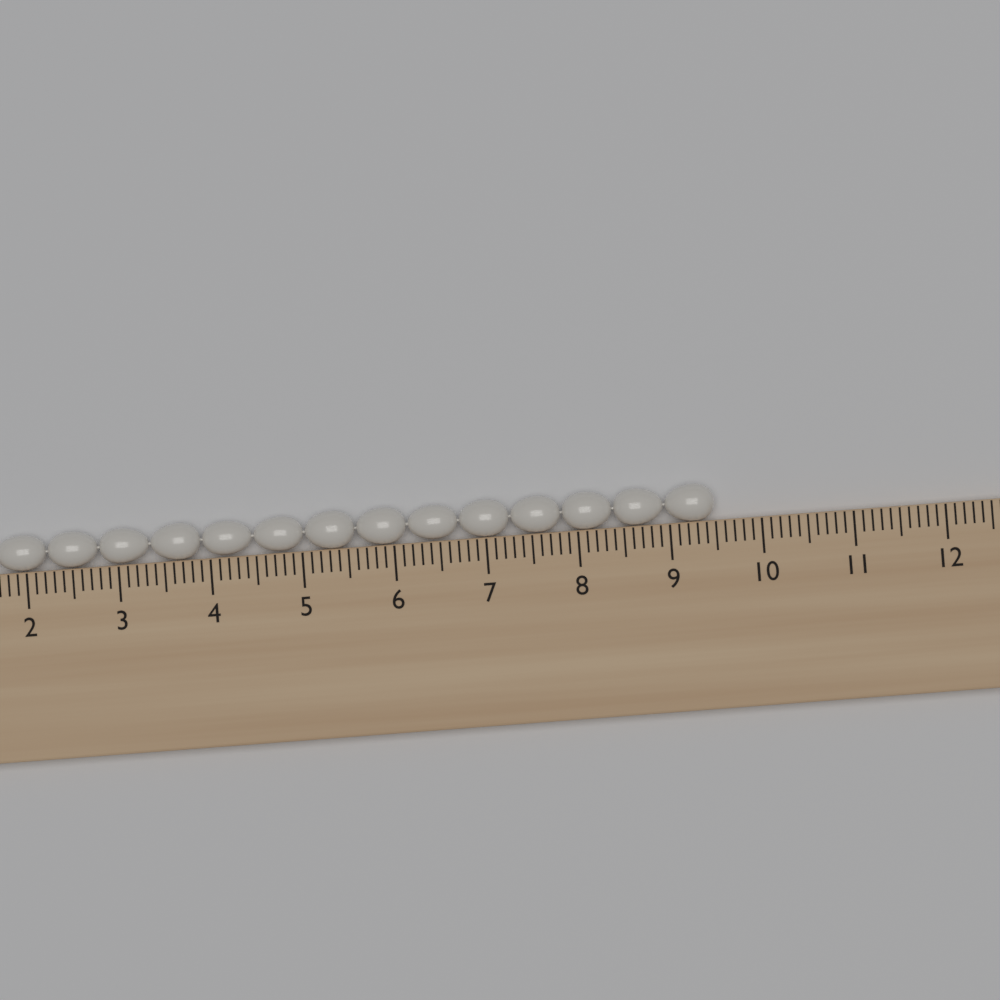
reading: 9.5 cm
